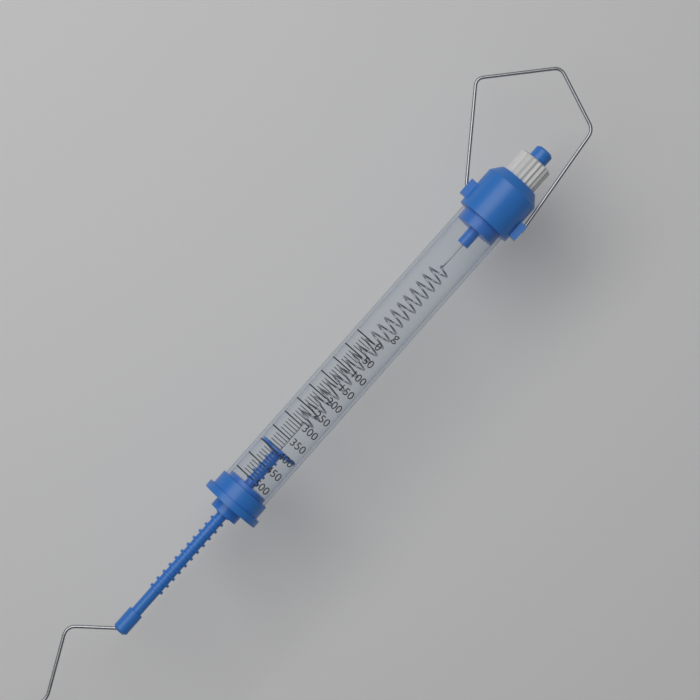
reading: 390 g
